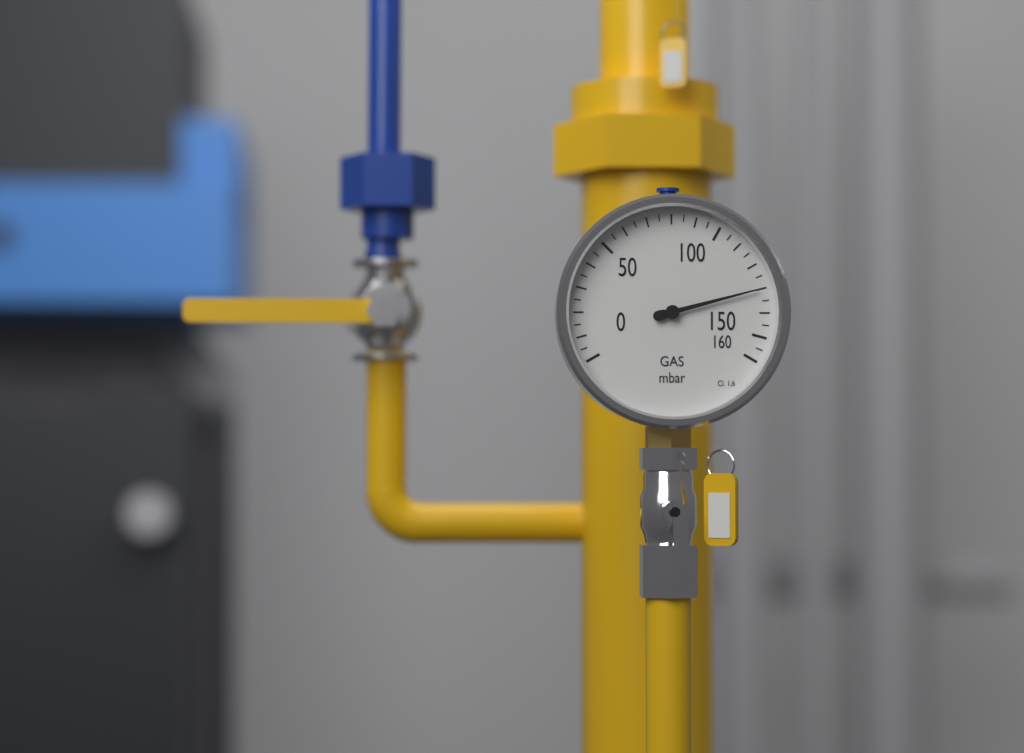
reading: 130 mbar
